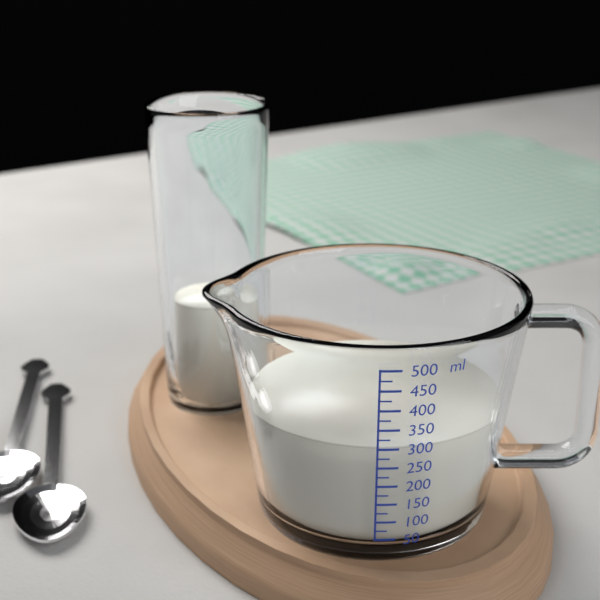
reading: 300 ml
